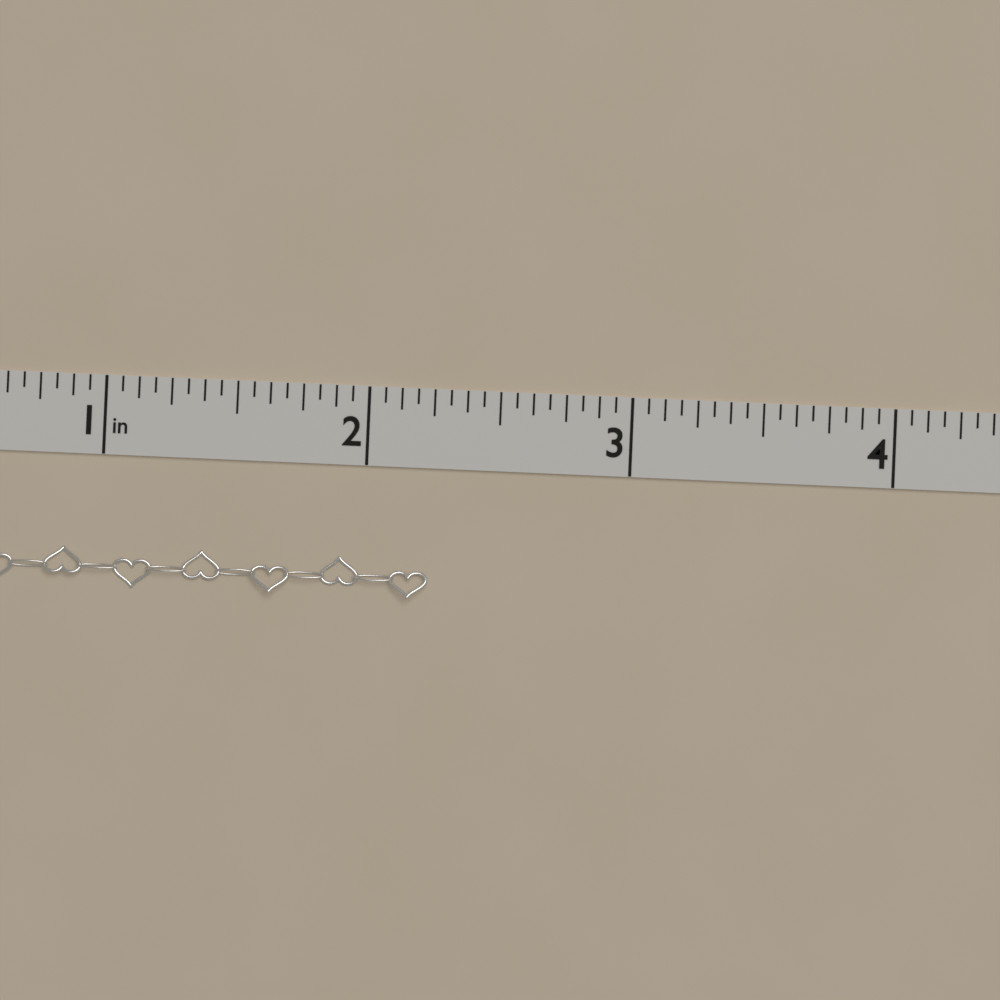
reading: 2.2500 in
